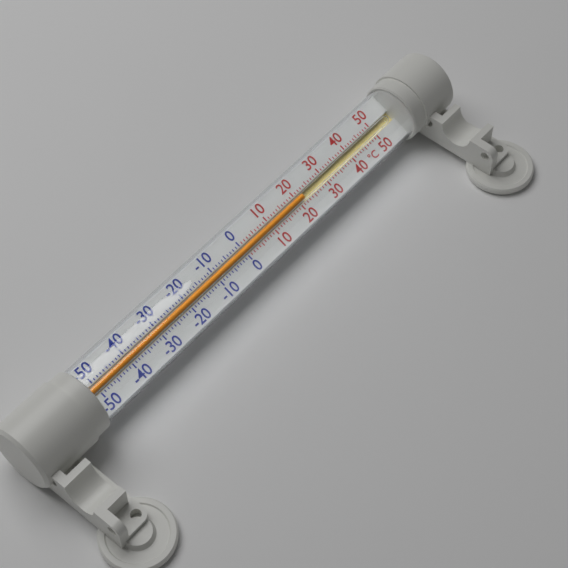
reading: 22 °C
